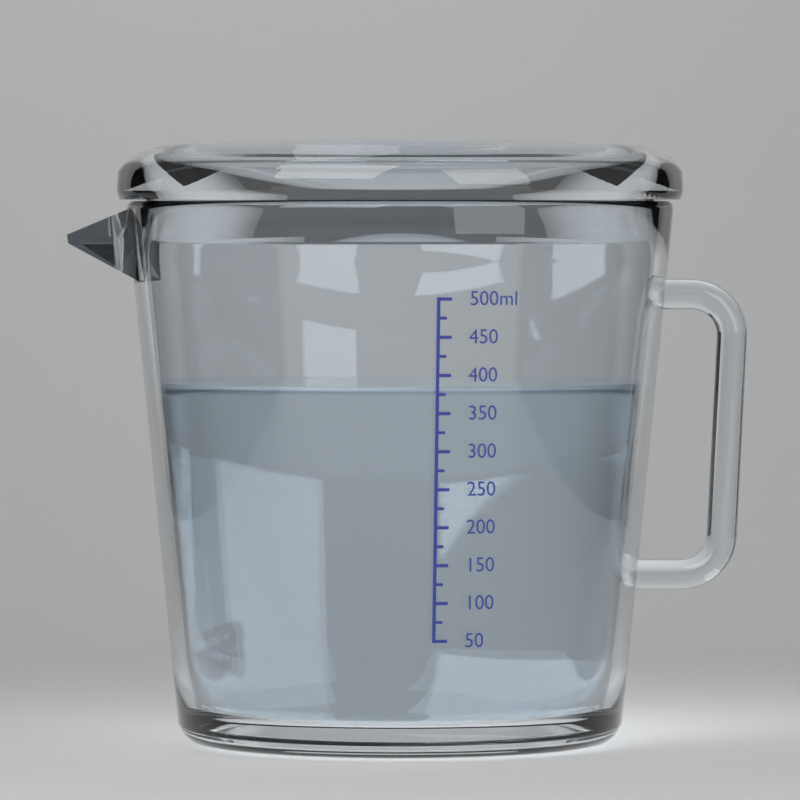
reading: 385 ml
